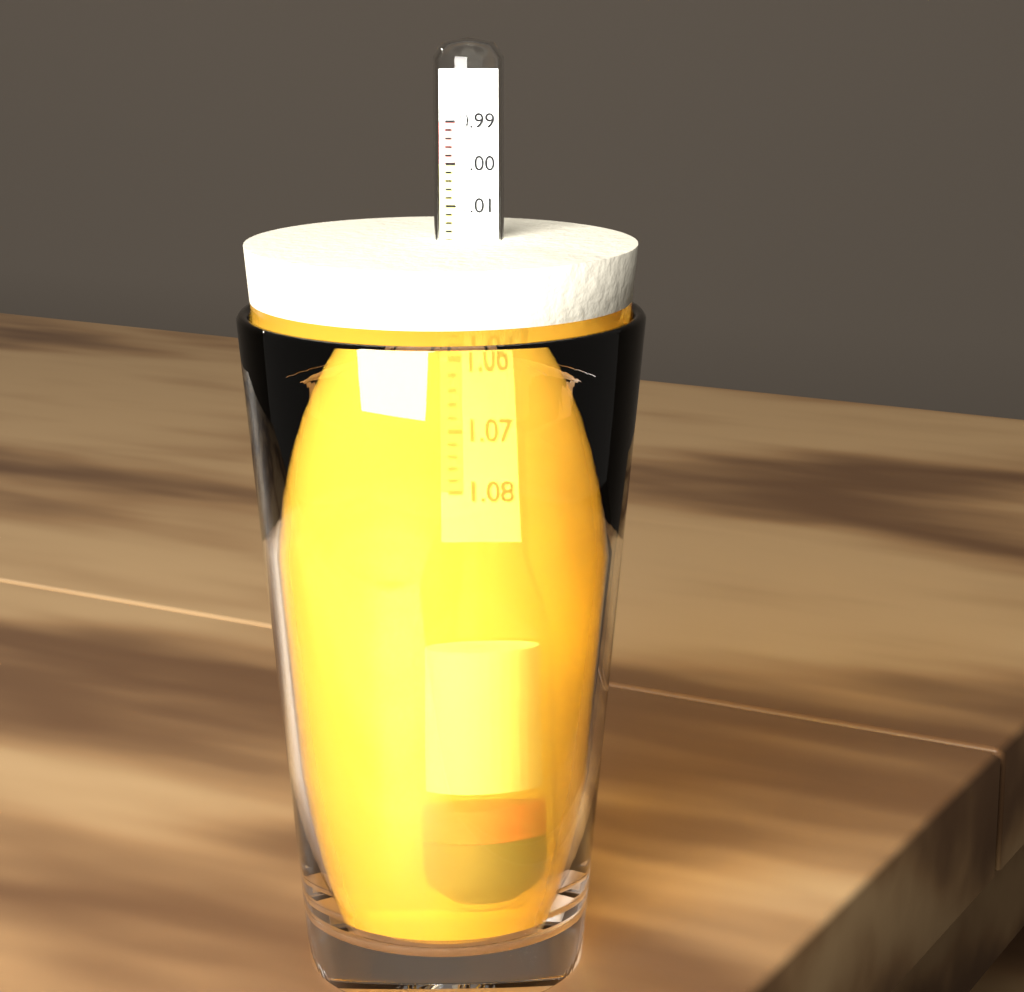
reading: 1.018 (no unit)
